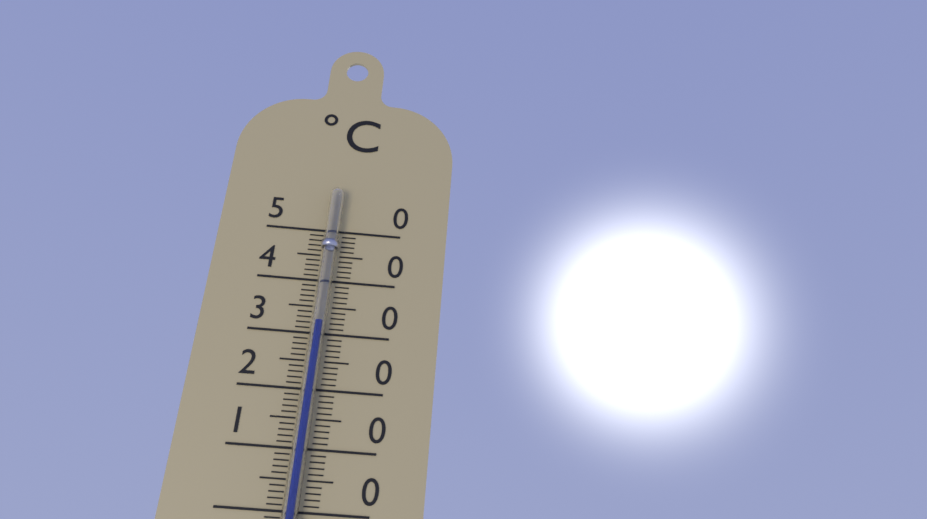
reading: 32 °C
